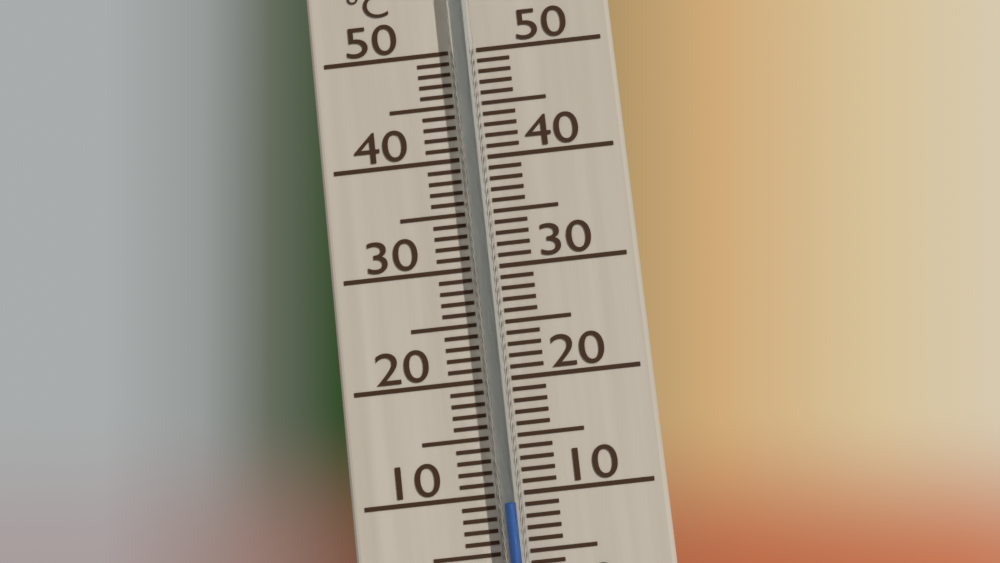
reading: 9 °C
